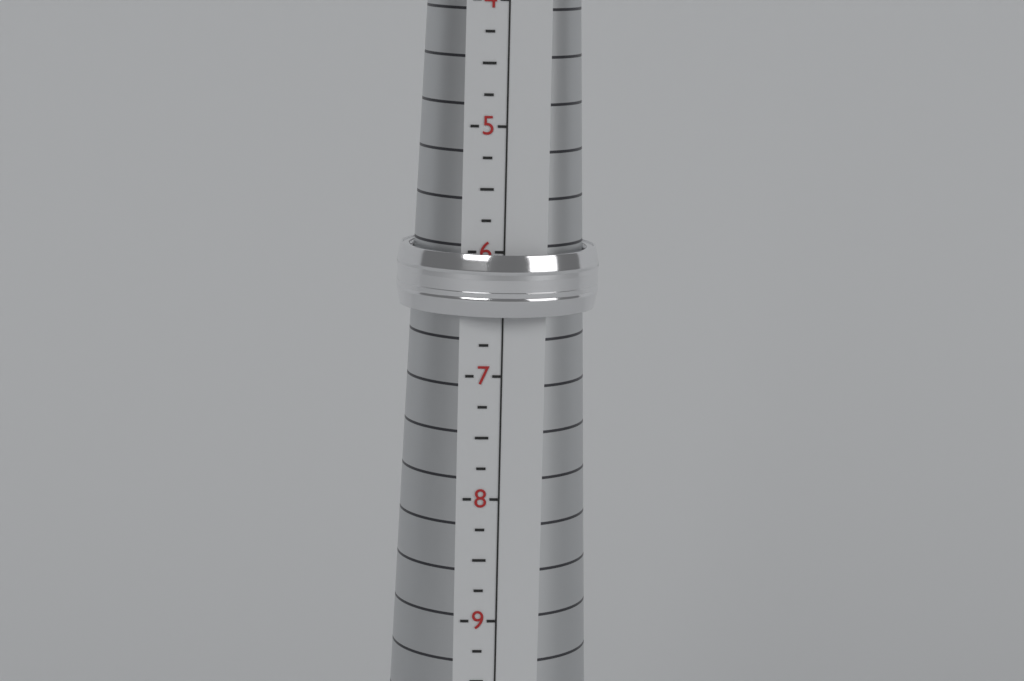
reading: 6.50 (no unit)
